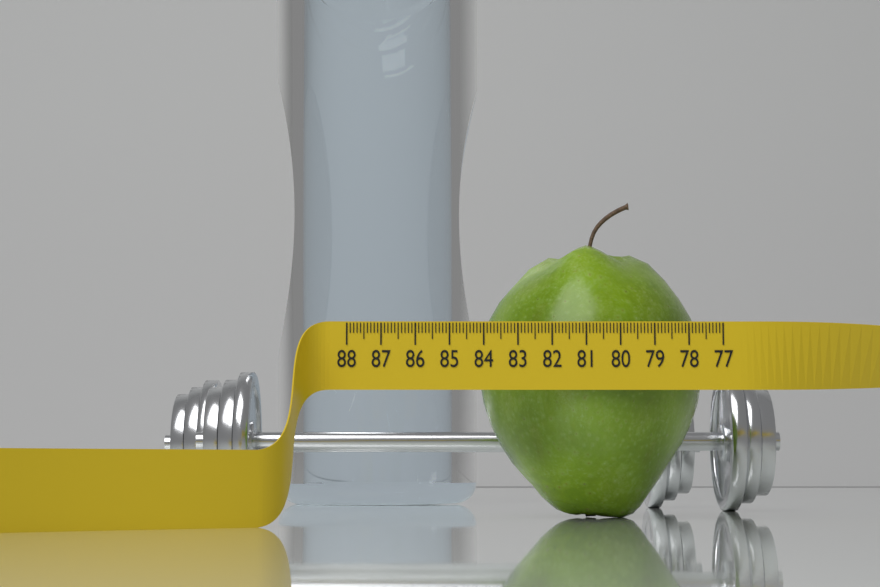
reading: 84.0 (no unit)
